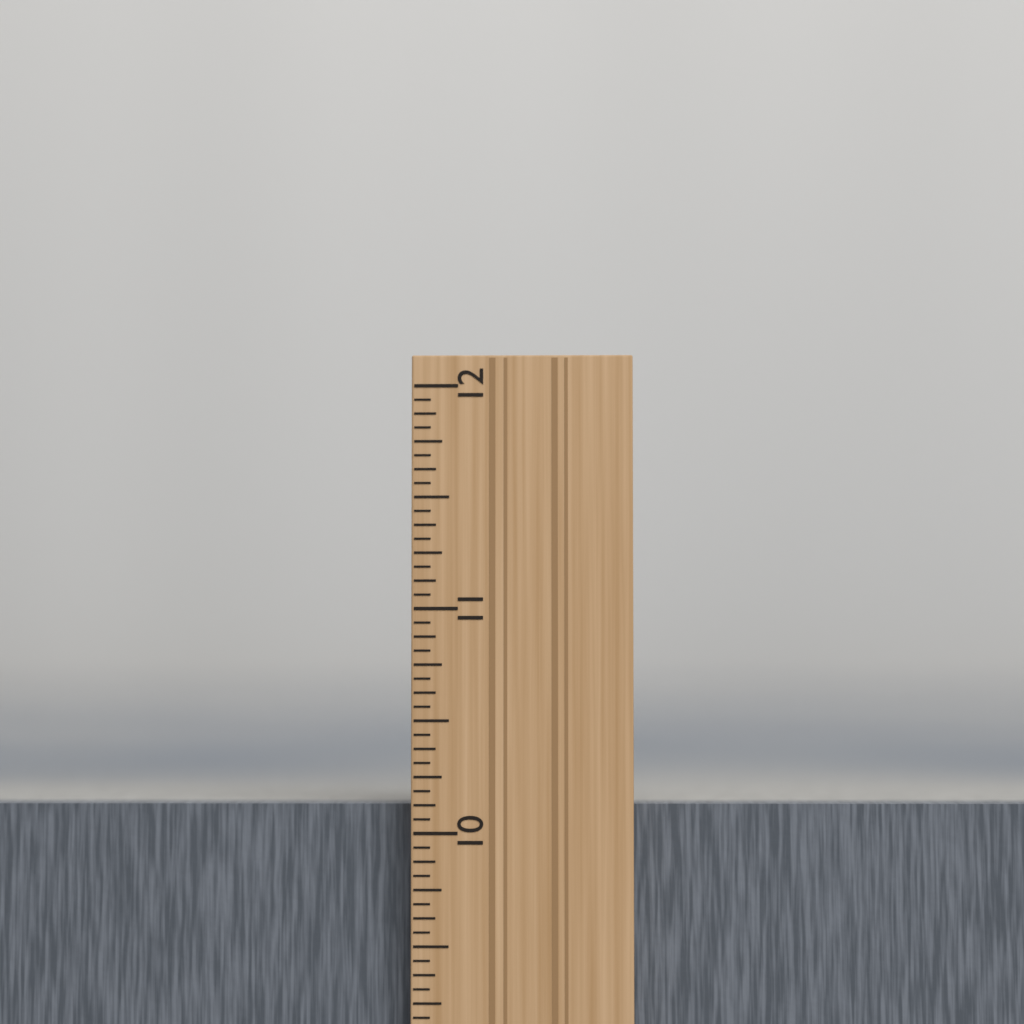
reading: 10.1250 in
